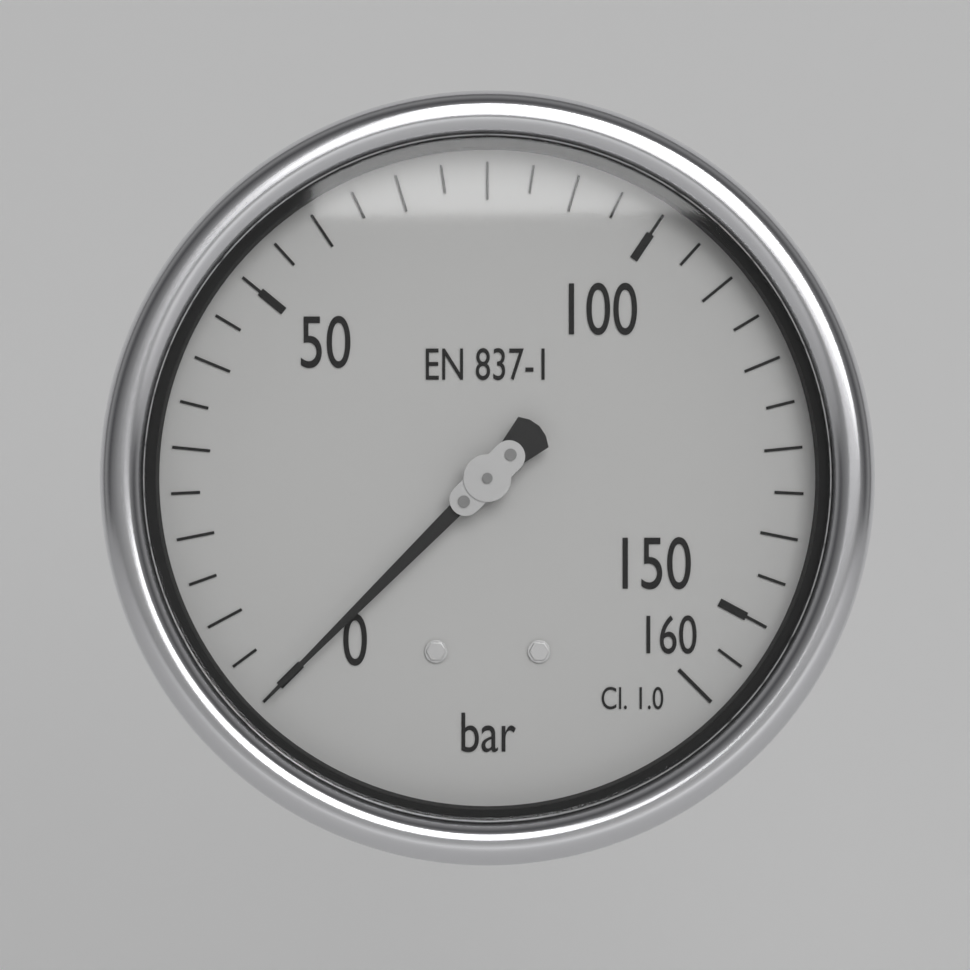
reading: 0 bar
